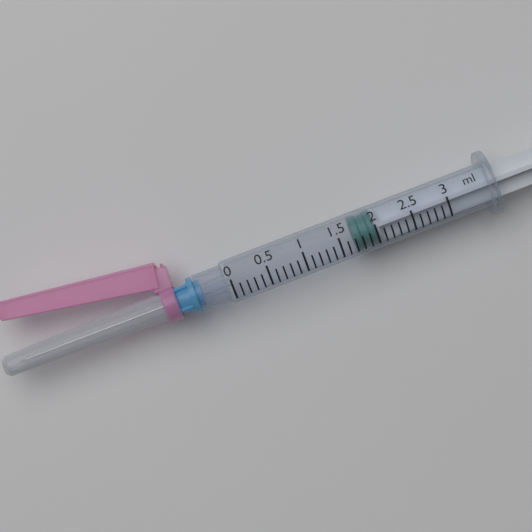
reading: 1.7 ml
